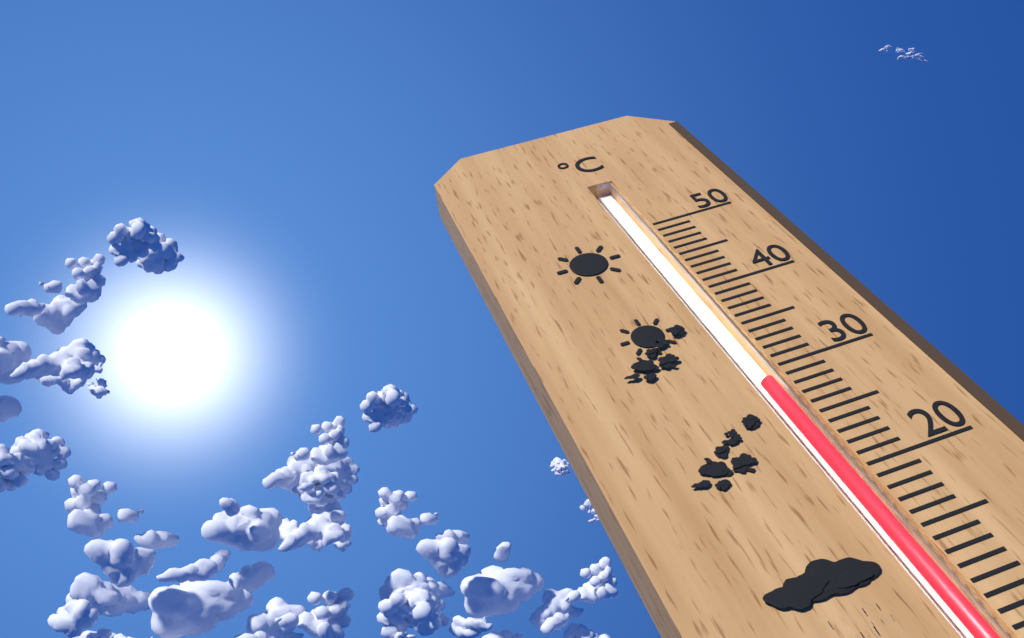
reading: 29 °C
